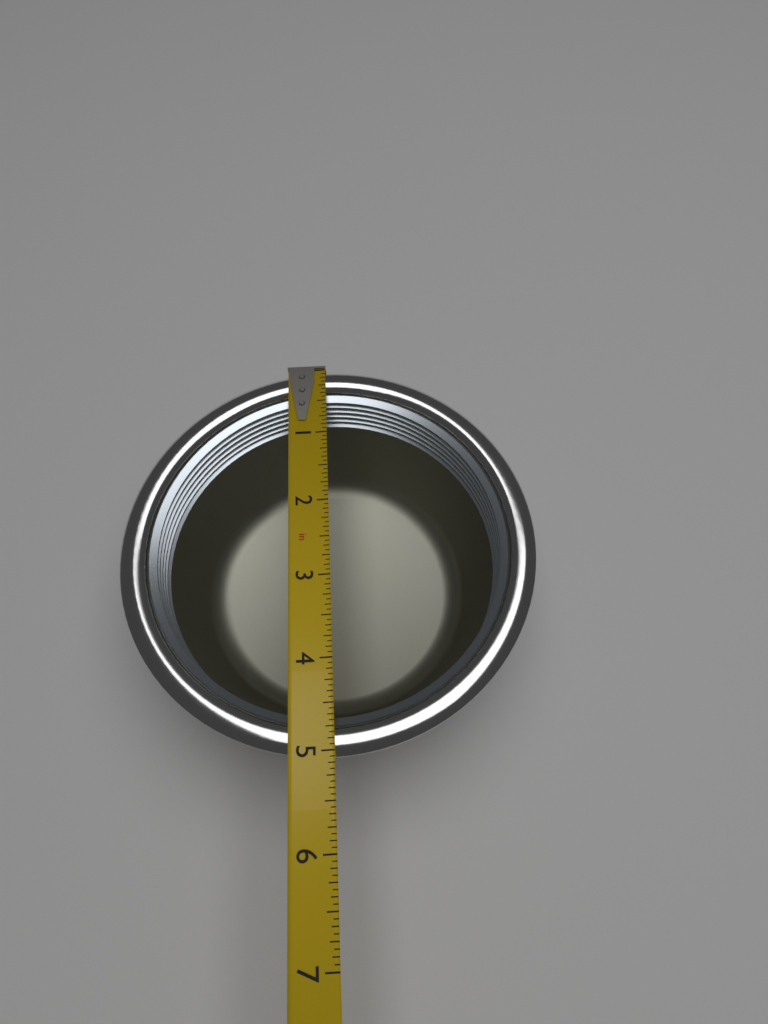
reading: 5.0625 in
